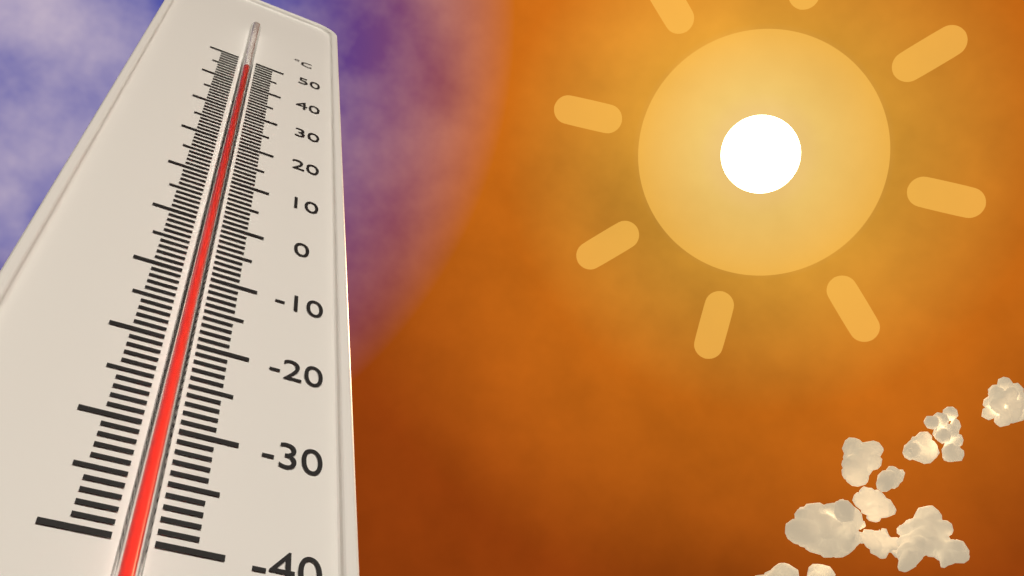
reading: 44 °C
